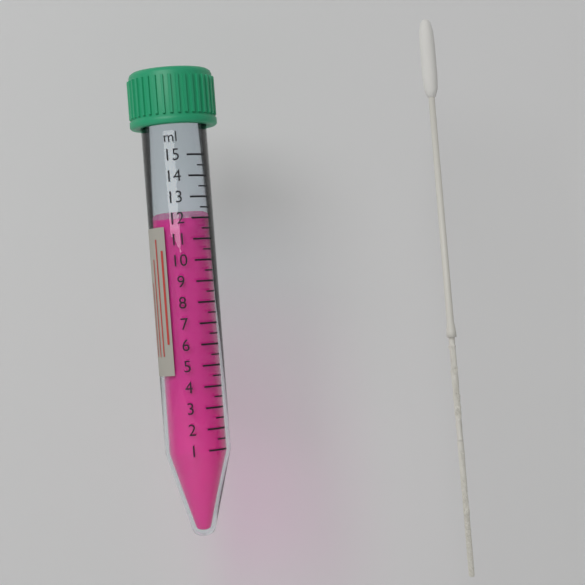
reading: 12.0 ml
